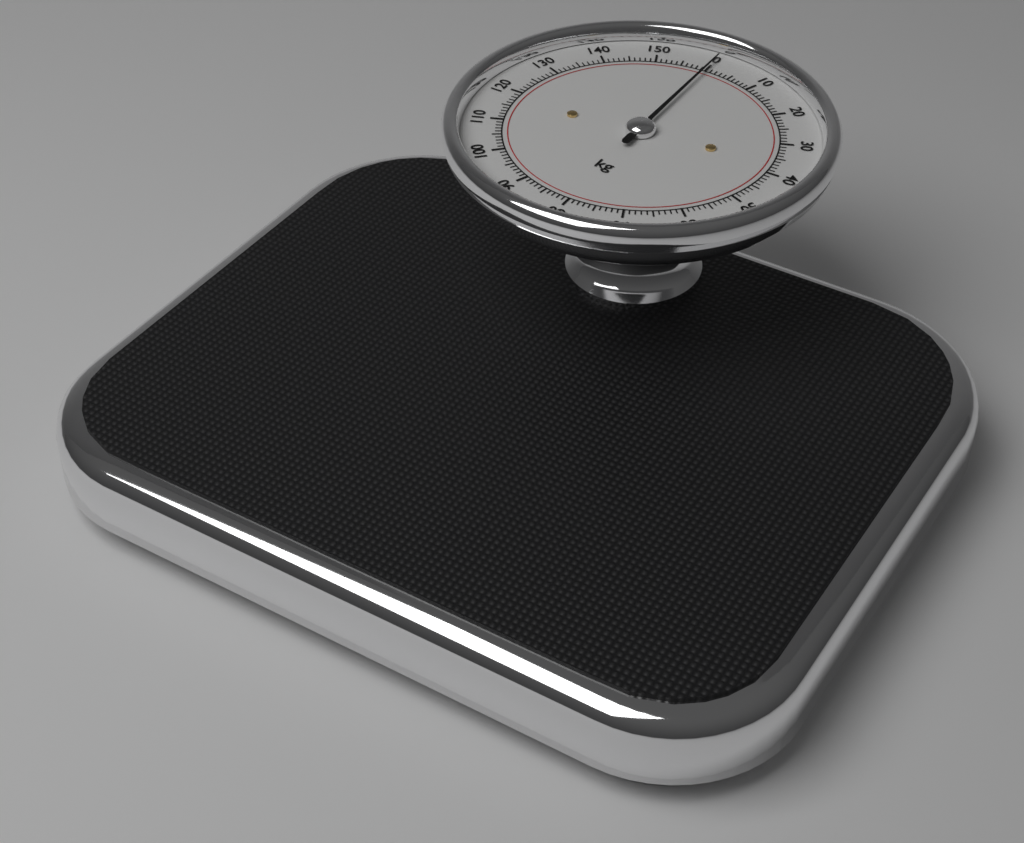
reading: 0 kg
